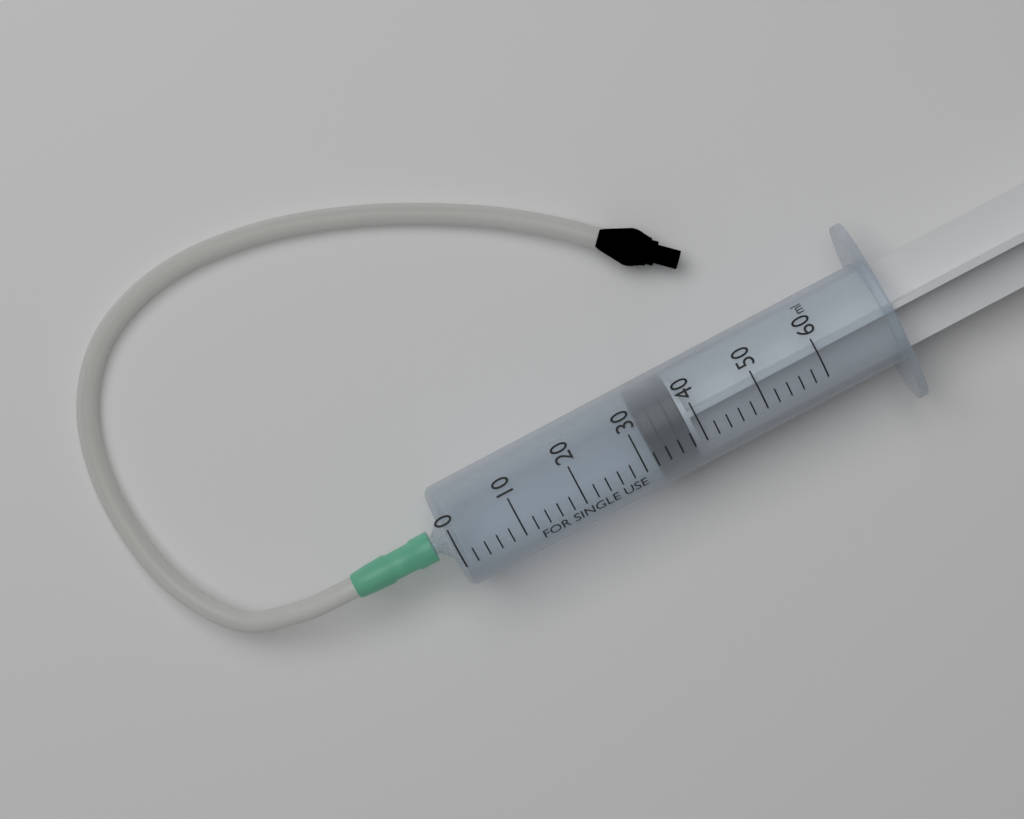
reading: 32 ml
